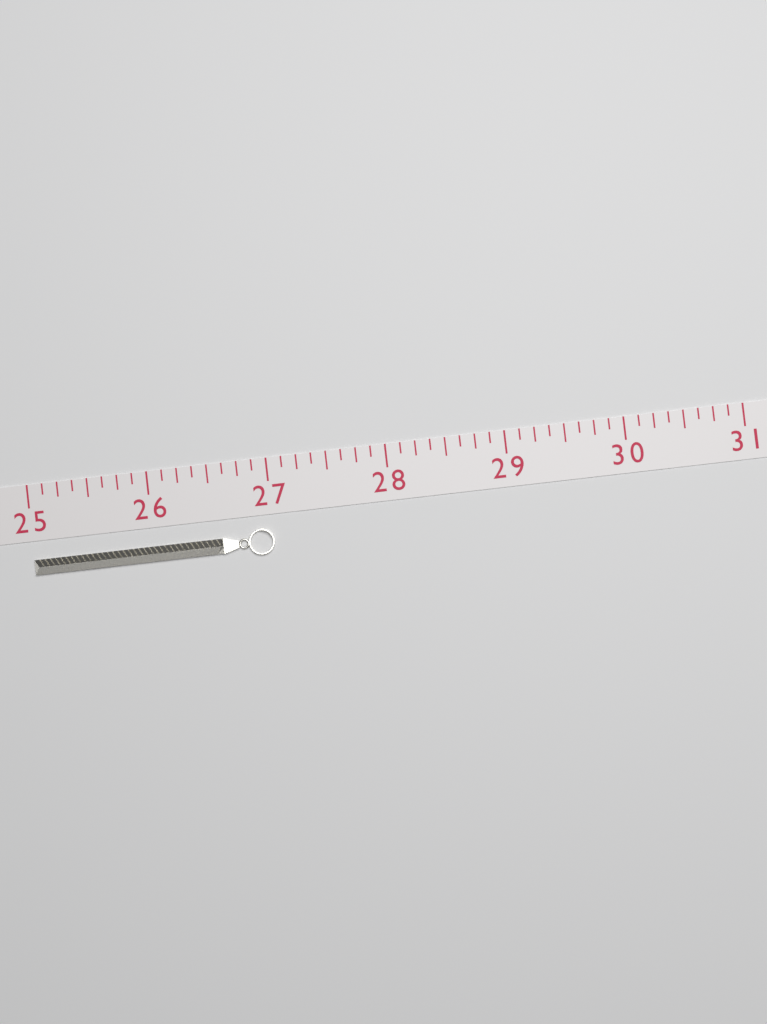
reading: 27.000 (no unit)
